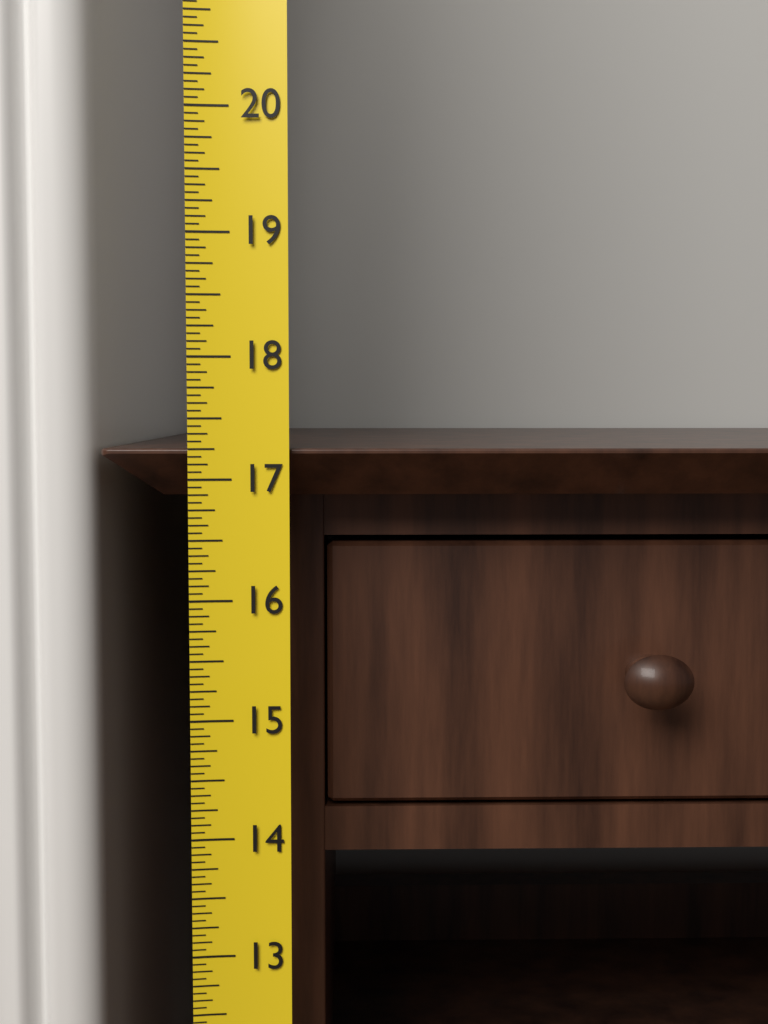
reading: 17.2500 (no unit)
